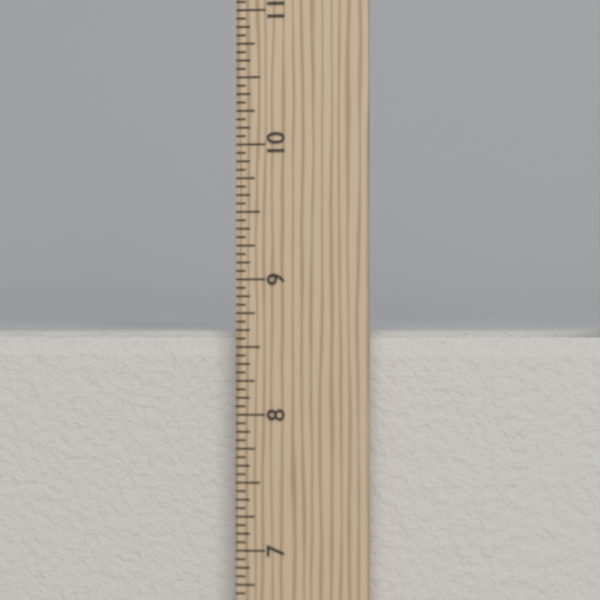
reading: 8.6250 in
